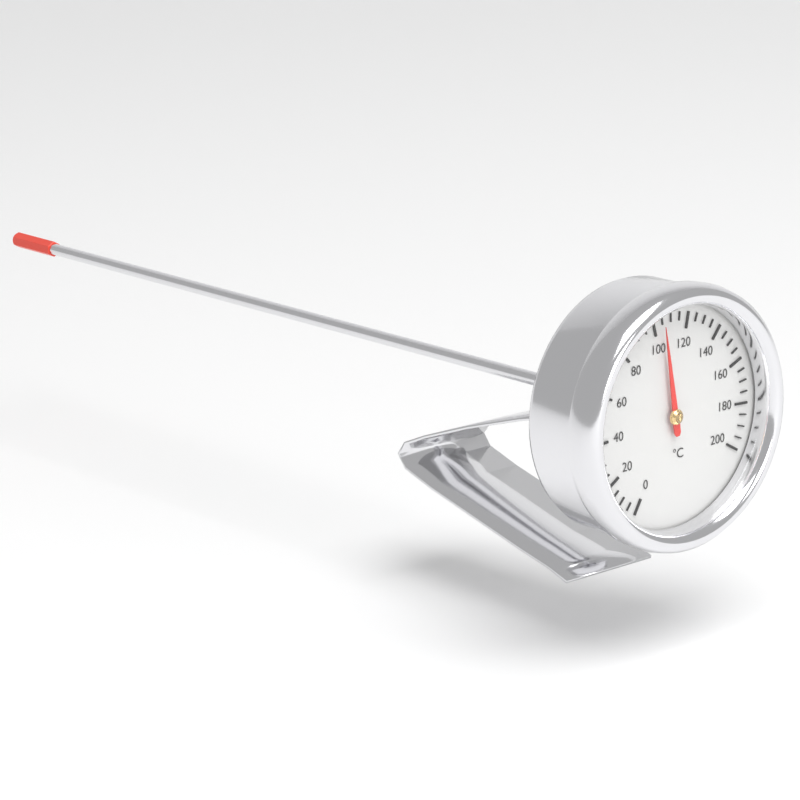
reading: 105 °C
